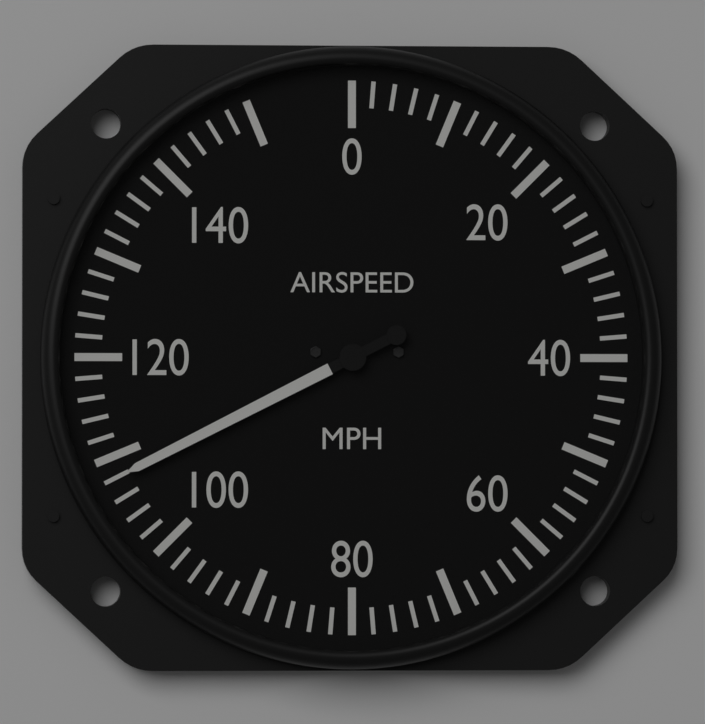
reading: 108 mph
